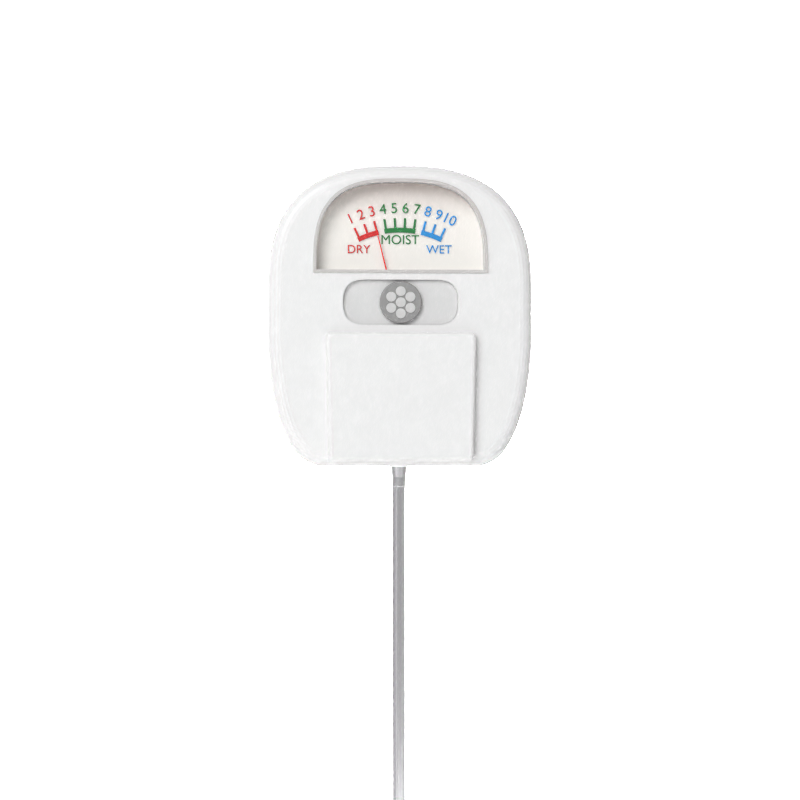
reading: 3 (no unit)
